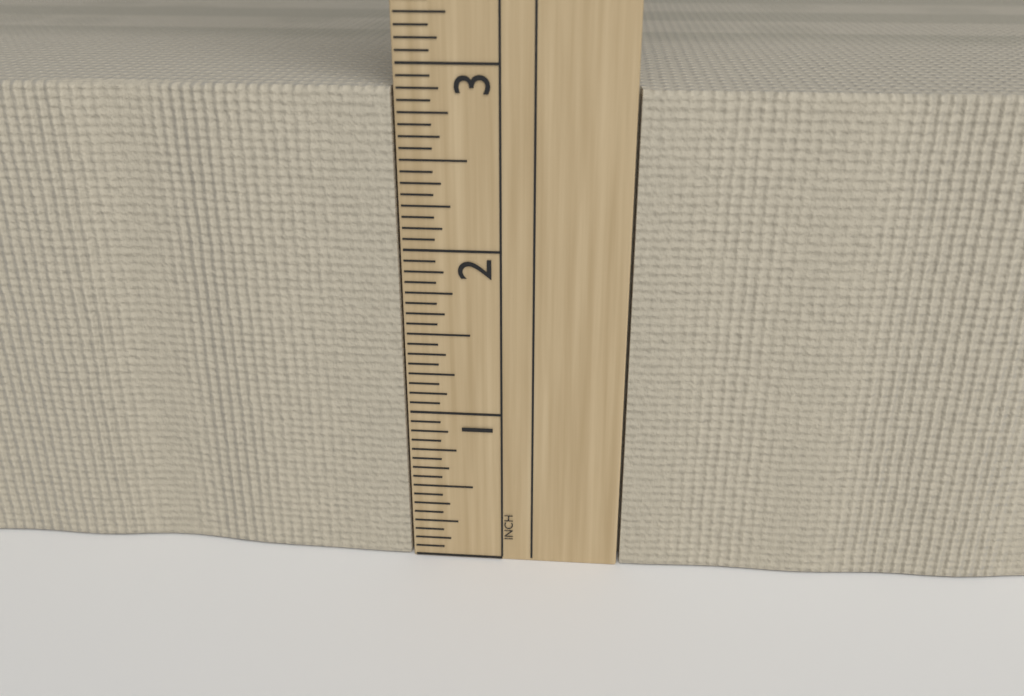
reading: 2.8750 in
